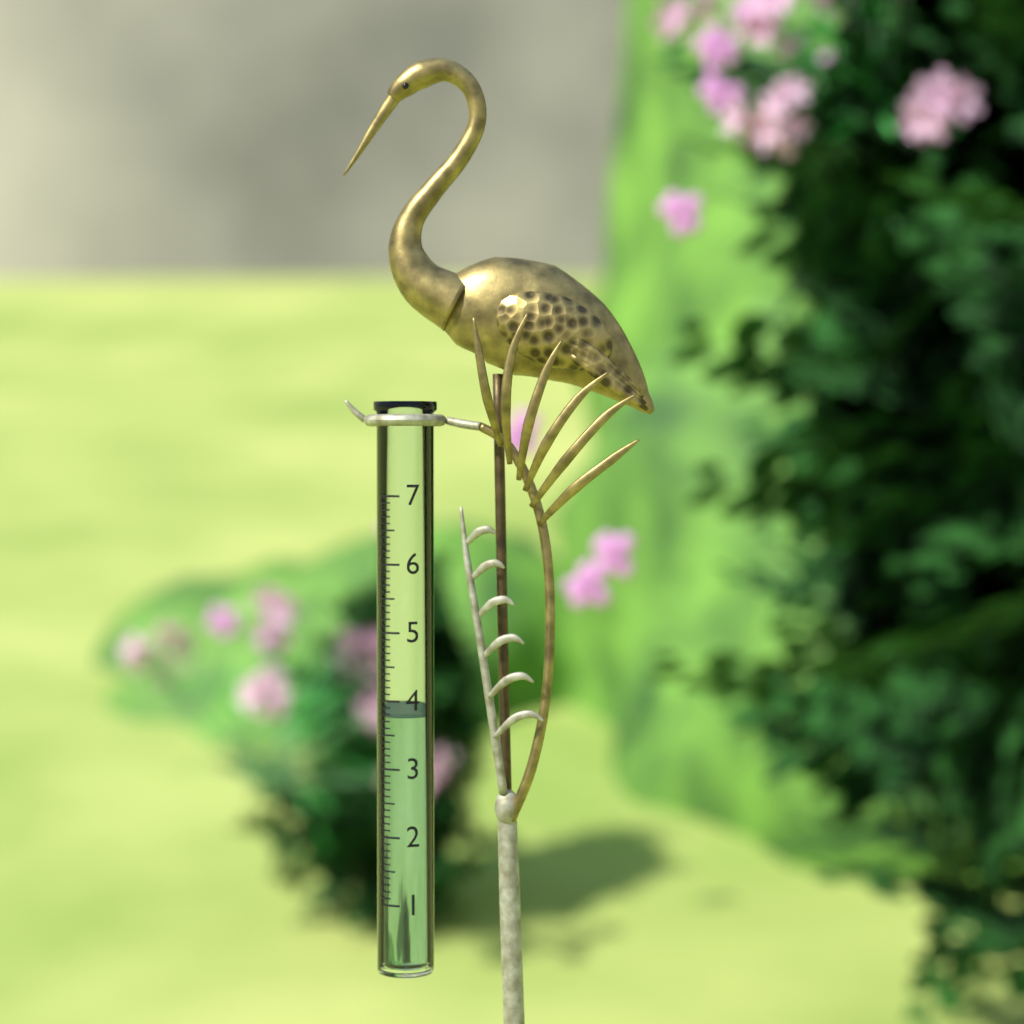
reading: 3.8 (no unit)
